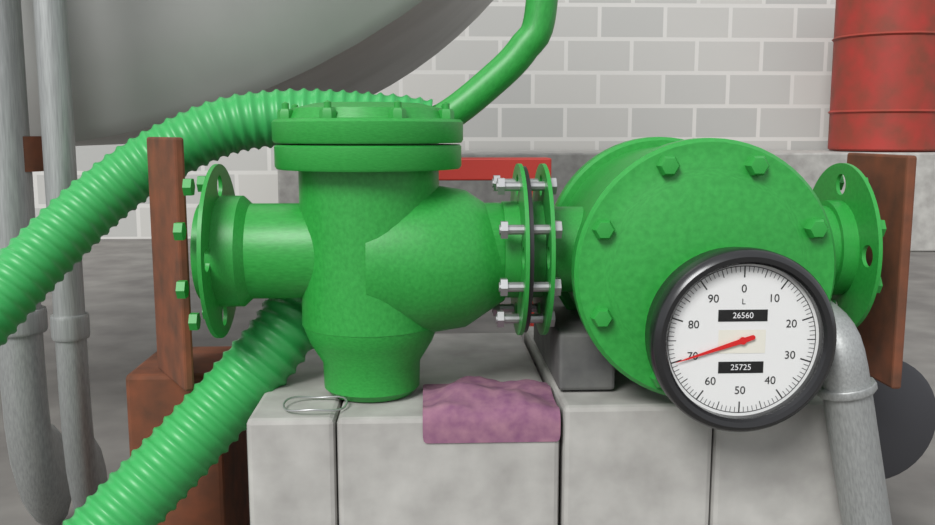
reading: 70 L
